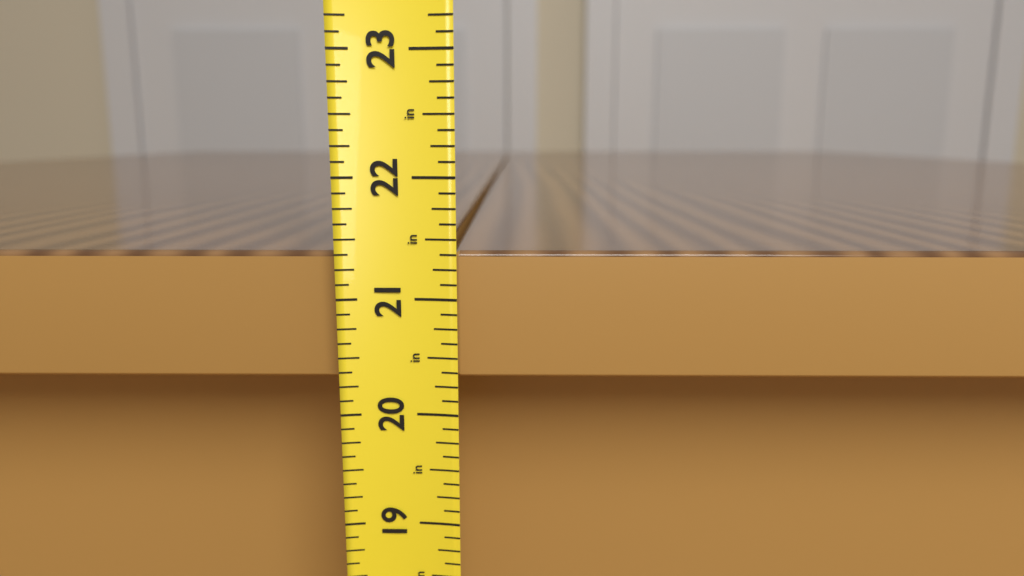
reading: 21.375 in
